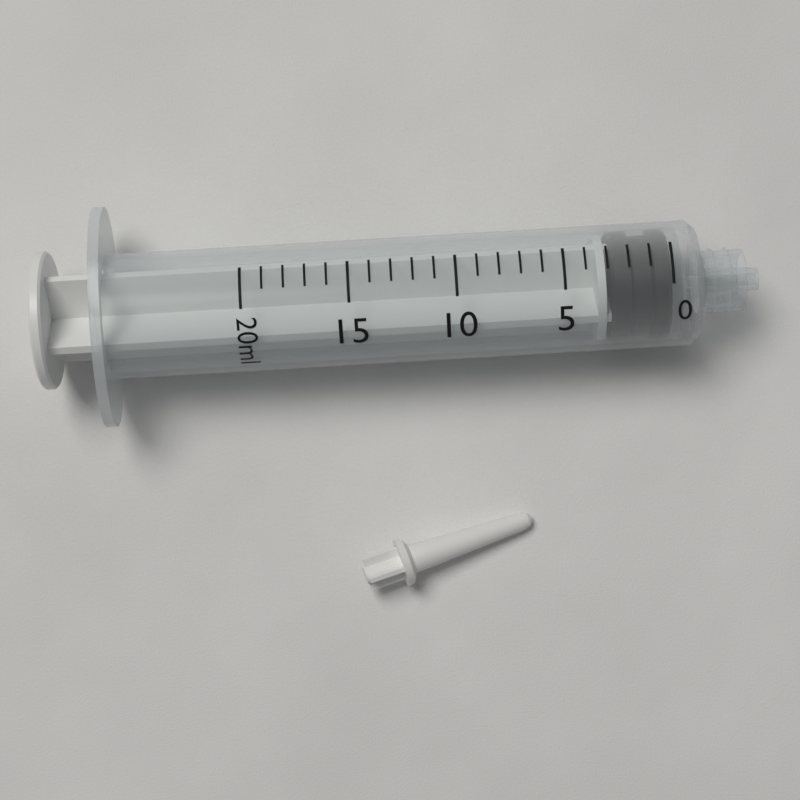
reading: 0 ml
